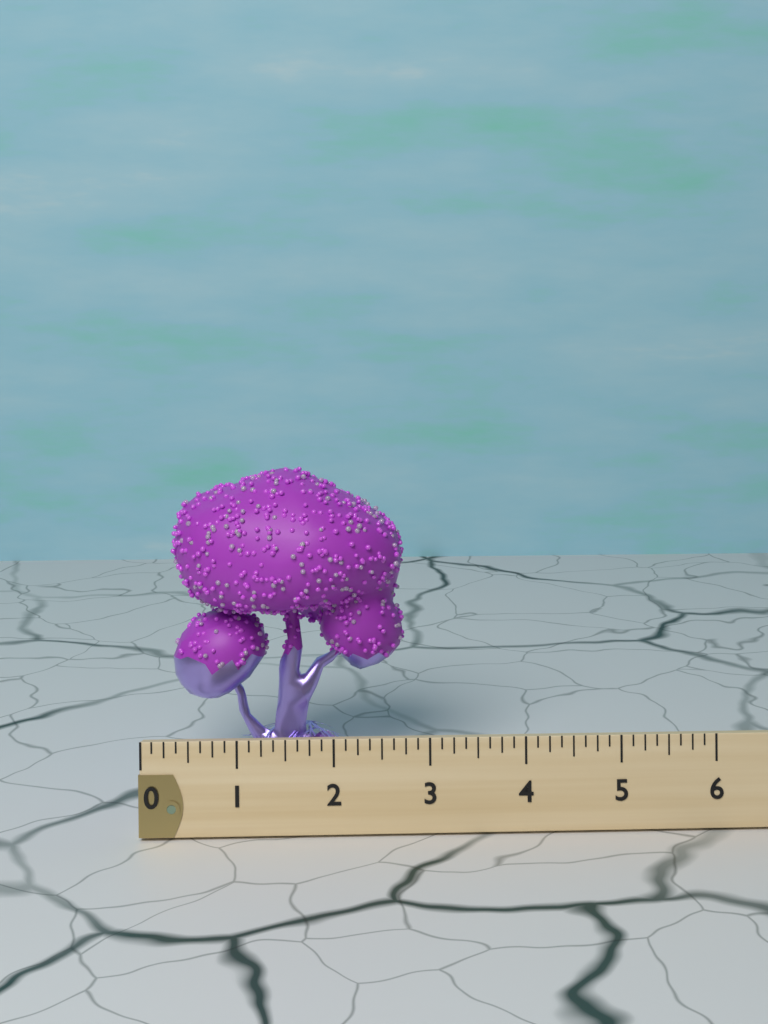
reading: 2.625 (no unit)
